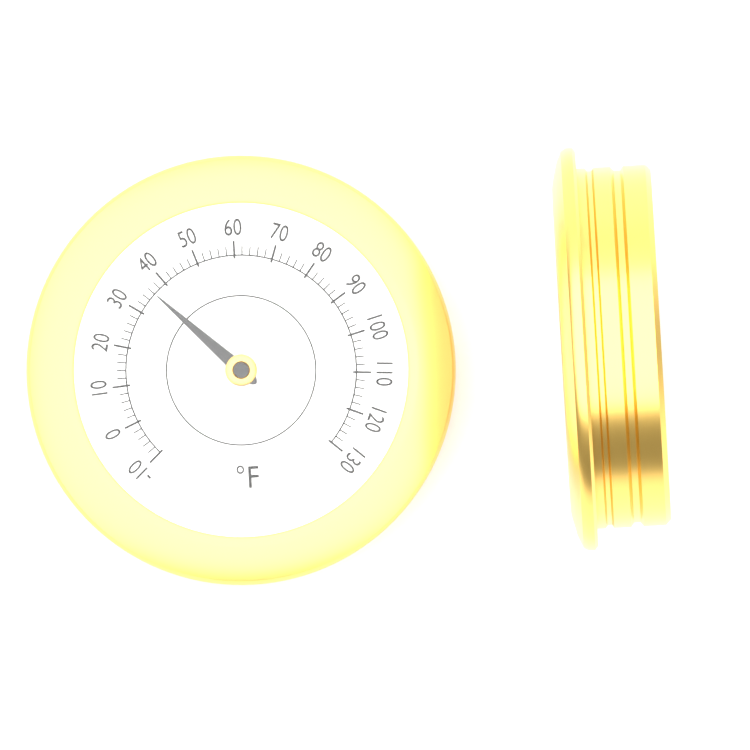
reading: 36 °F
